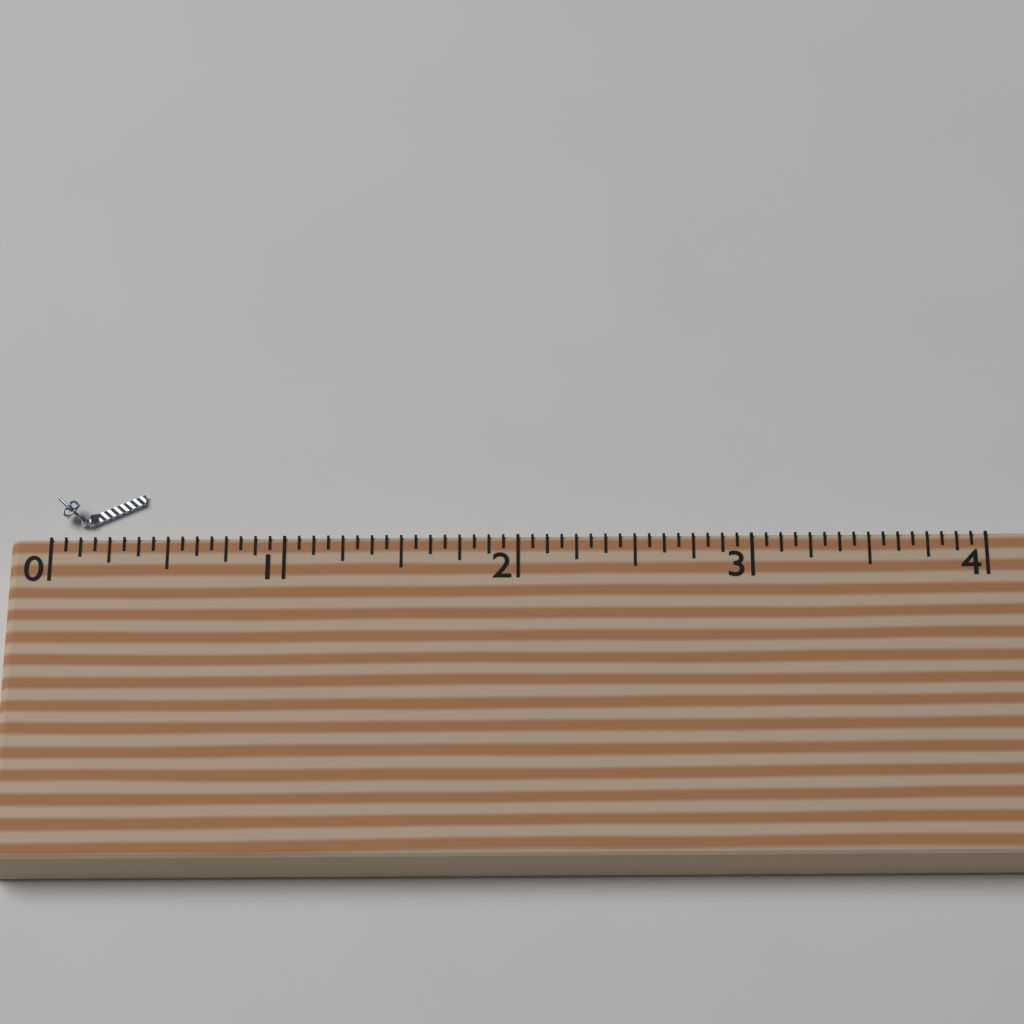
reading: 0.3750 (no unit)
